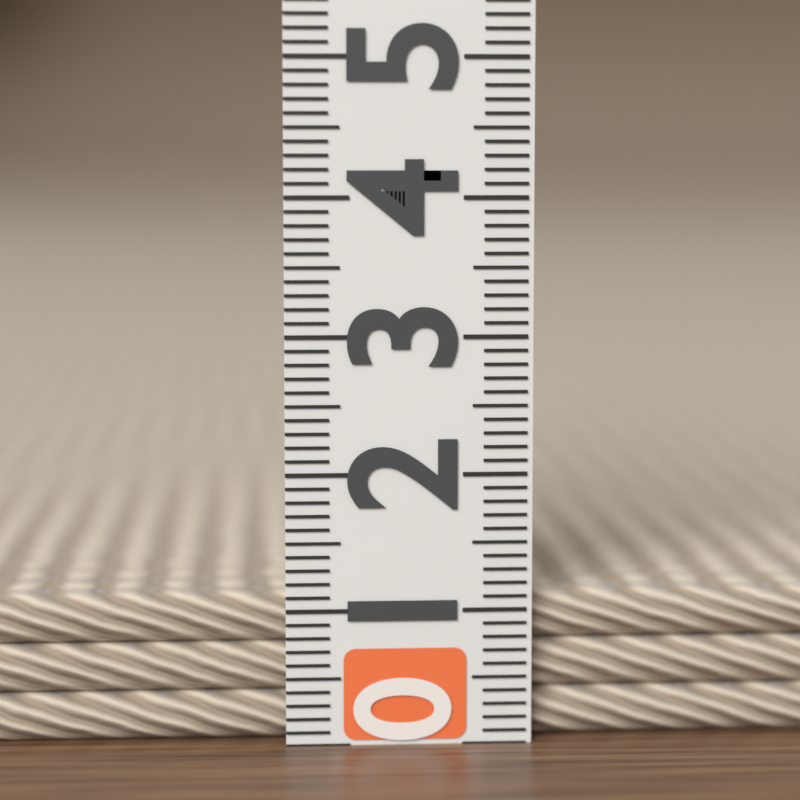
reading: 1.1 (no unit)
